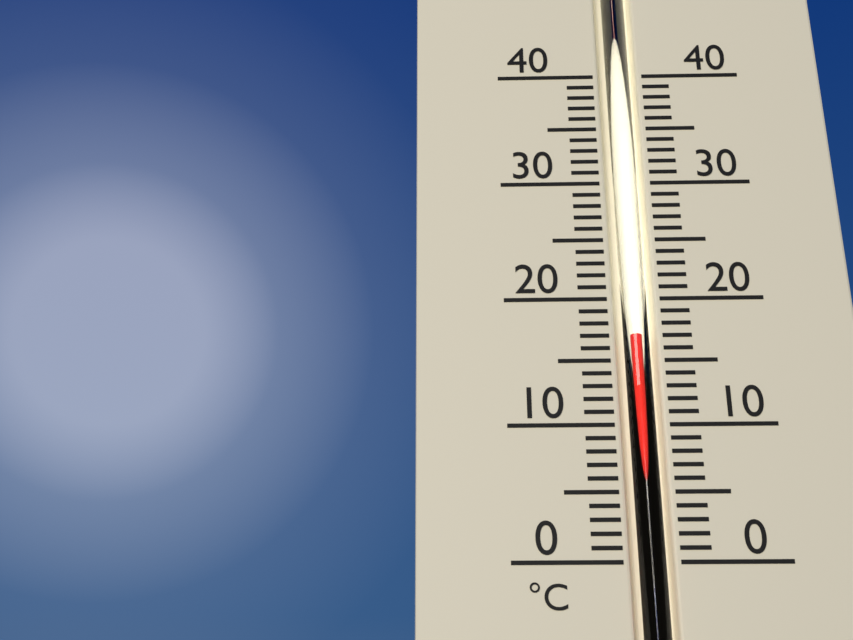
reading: 17 °C
